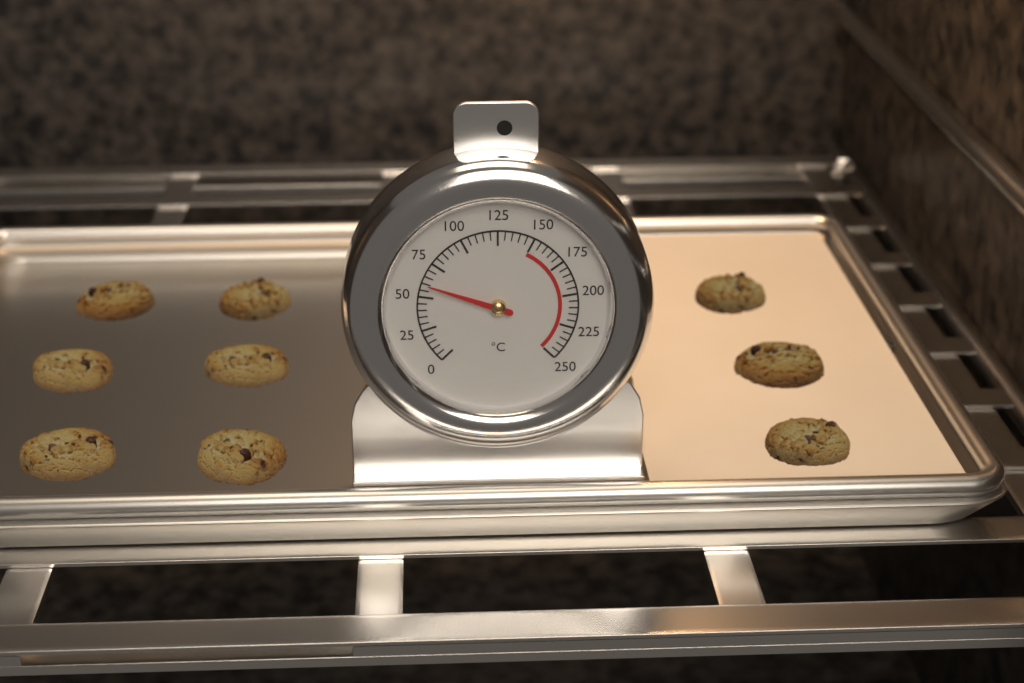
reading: 60 °C
